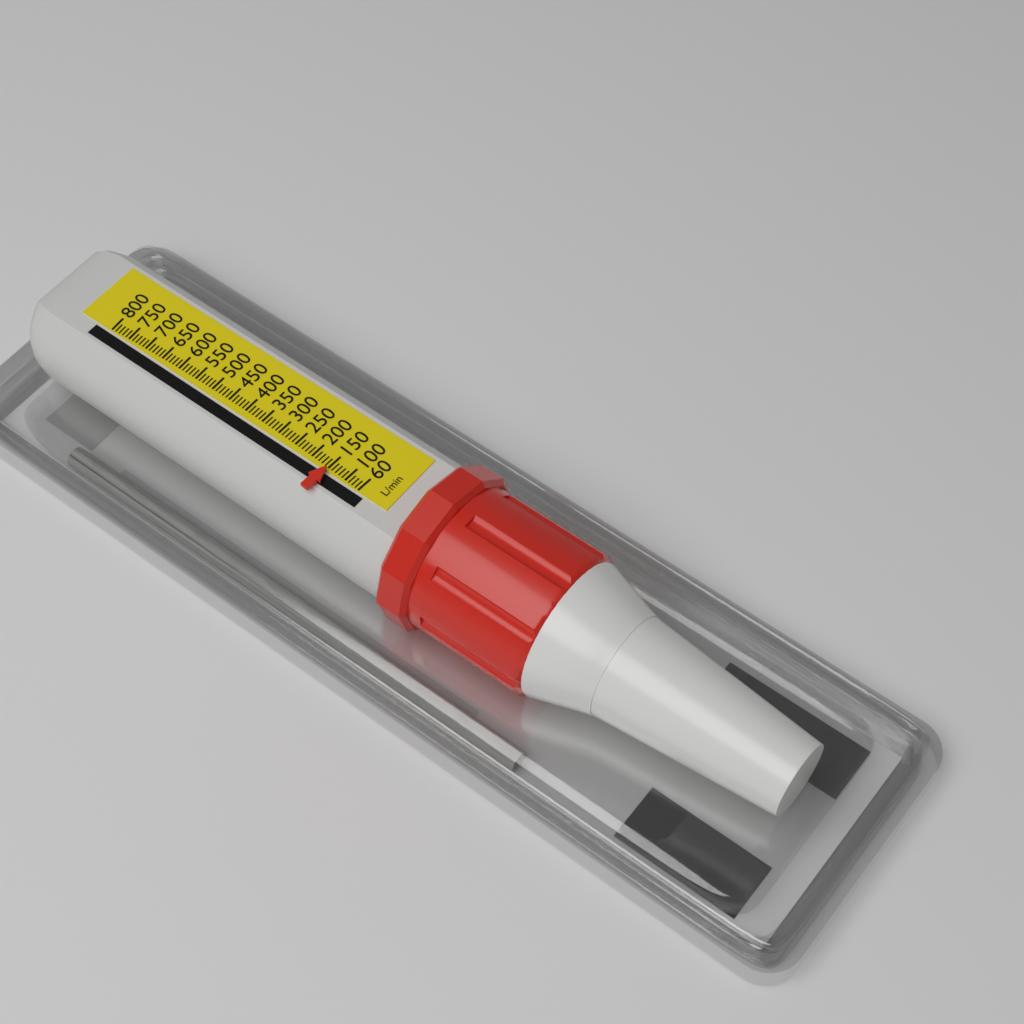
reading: 150 L/min
